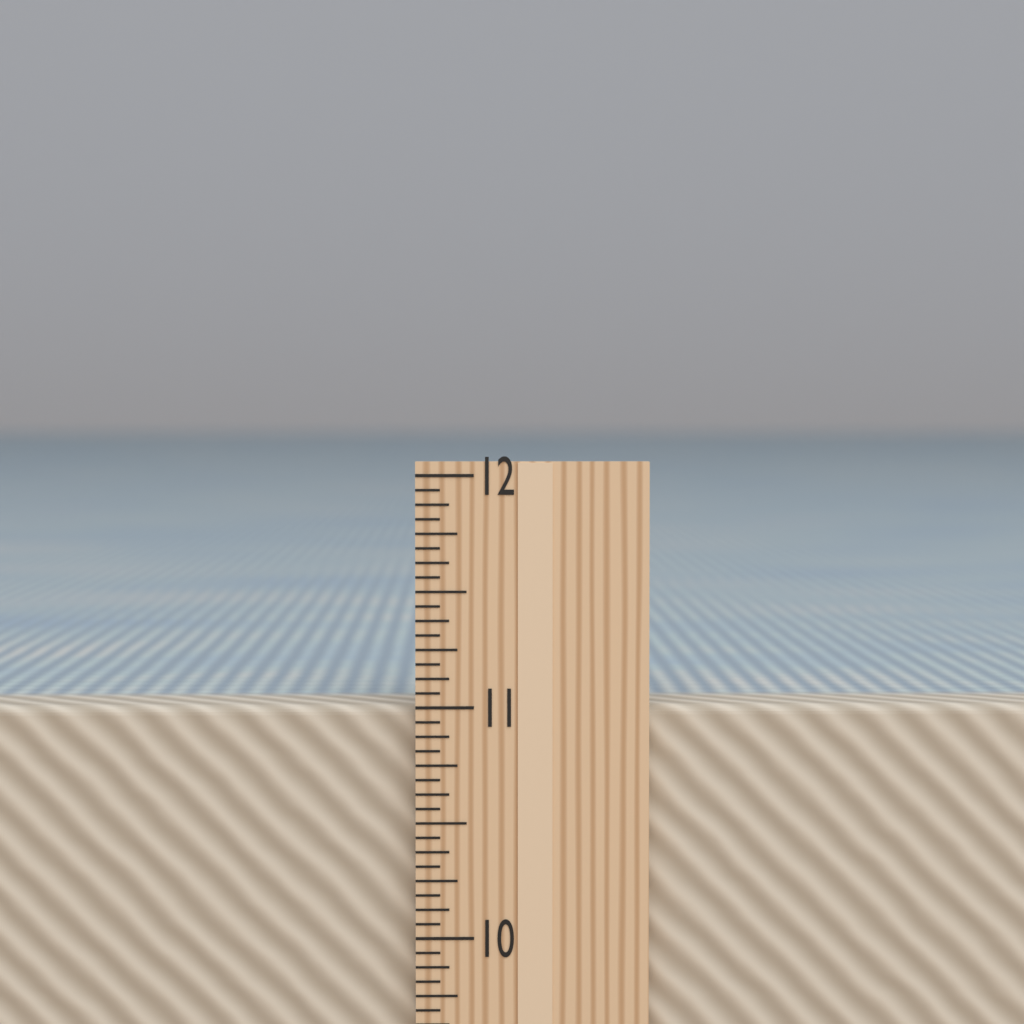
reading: 11.0000 in
